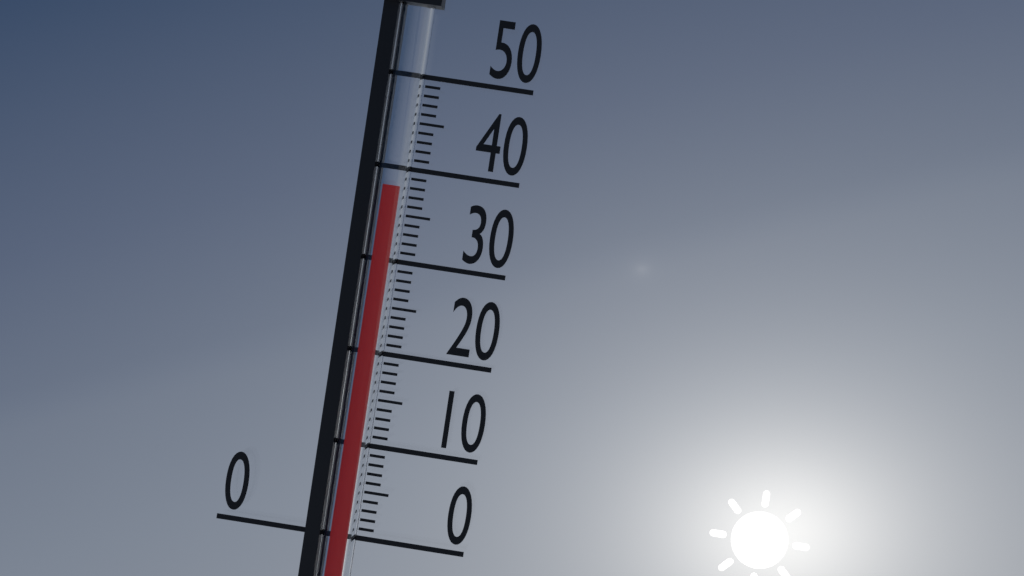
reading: 38 (no unit)
